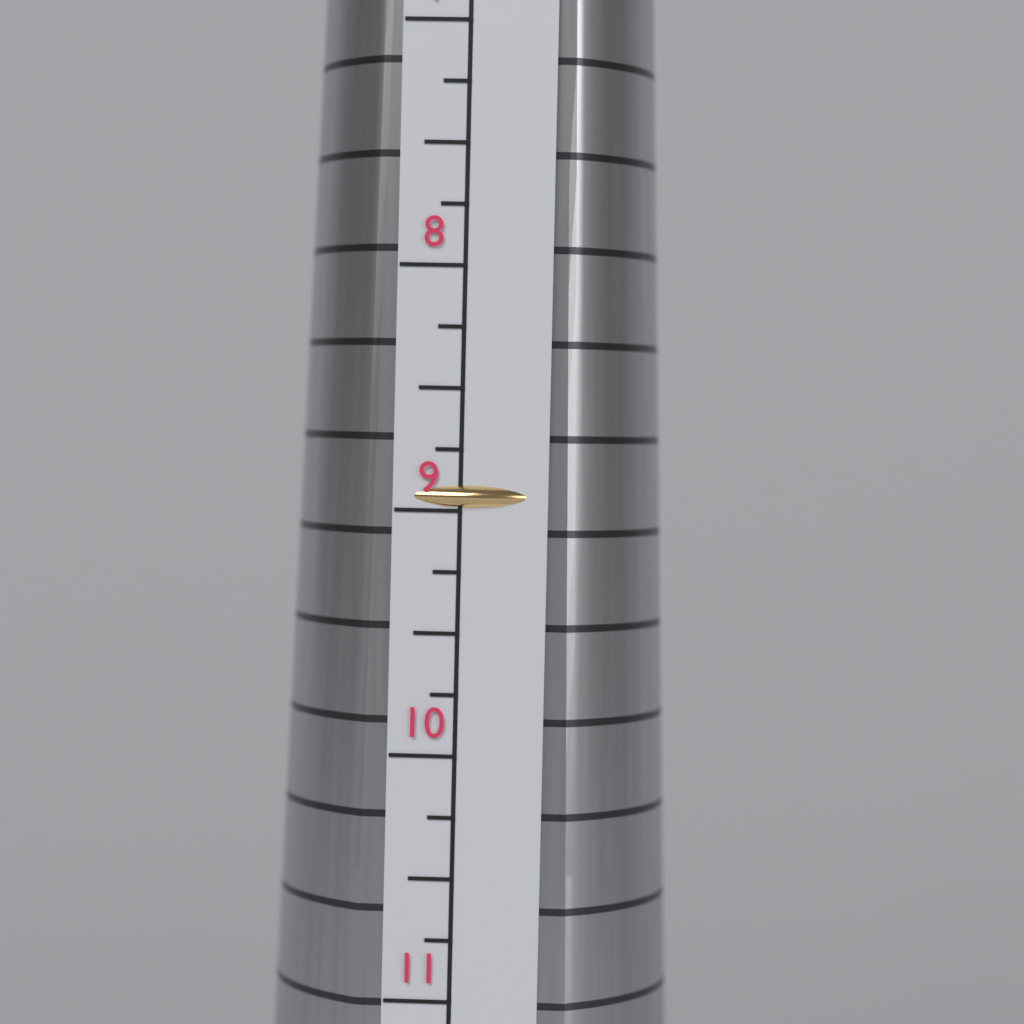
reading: 9.00 (no unit)
